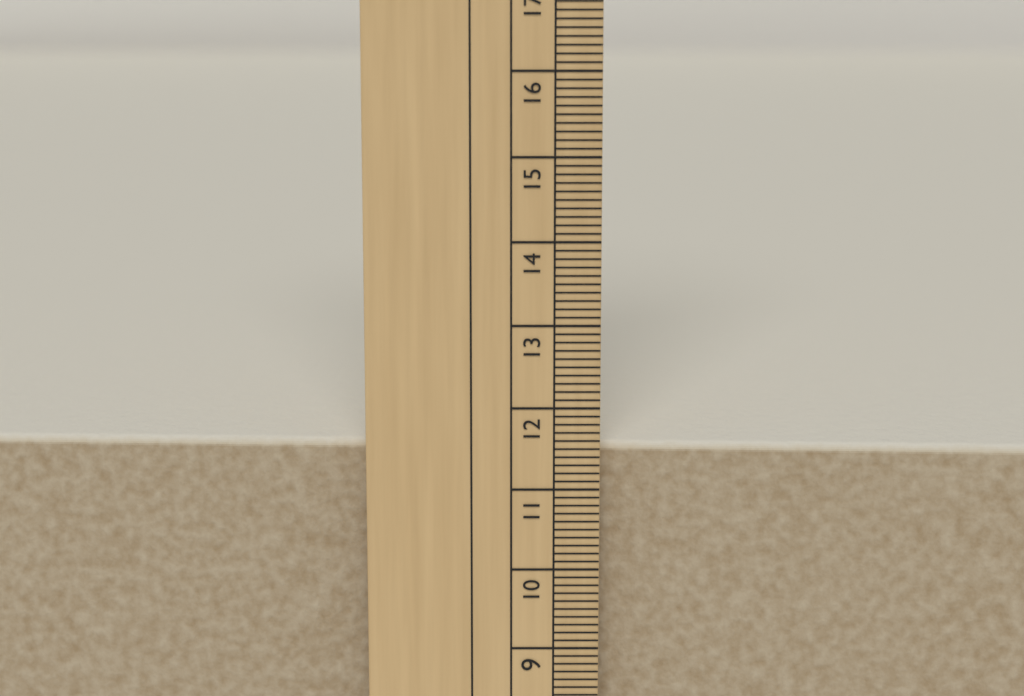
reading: 11.5 cm
